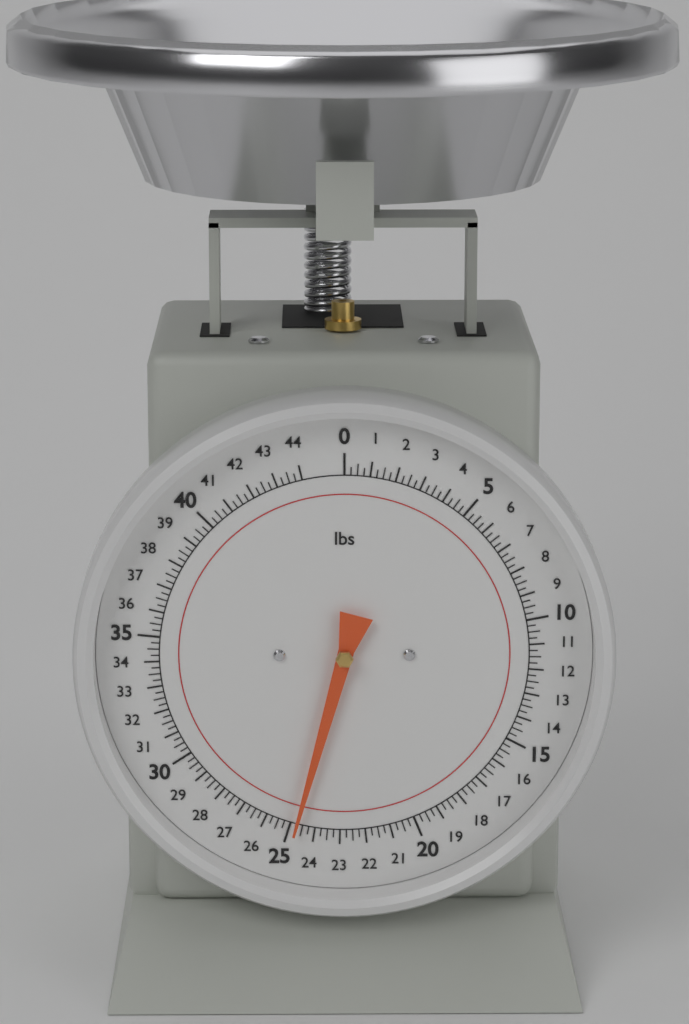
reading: 24.75 lbs
